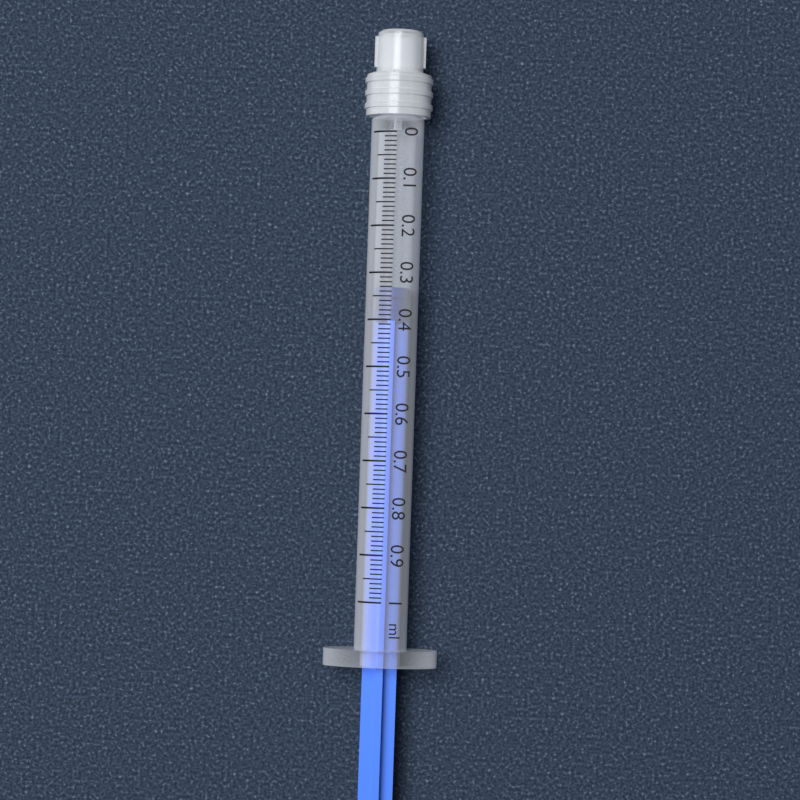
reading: 0.33 ml
